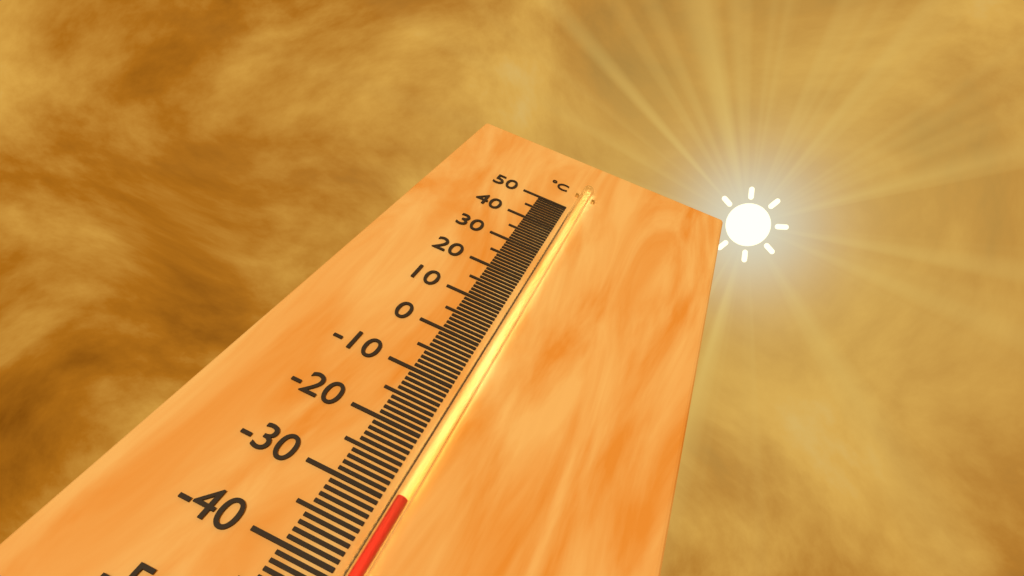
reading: -30 °C
